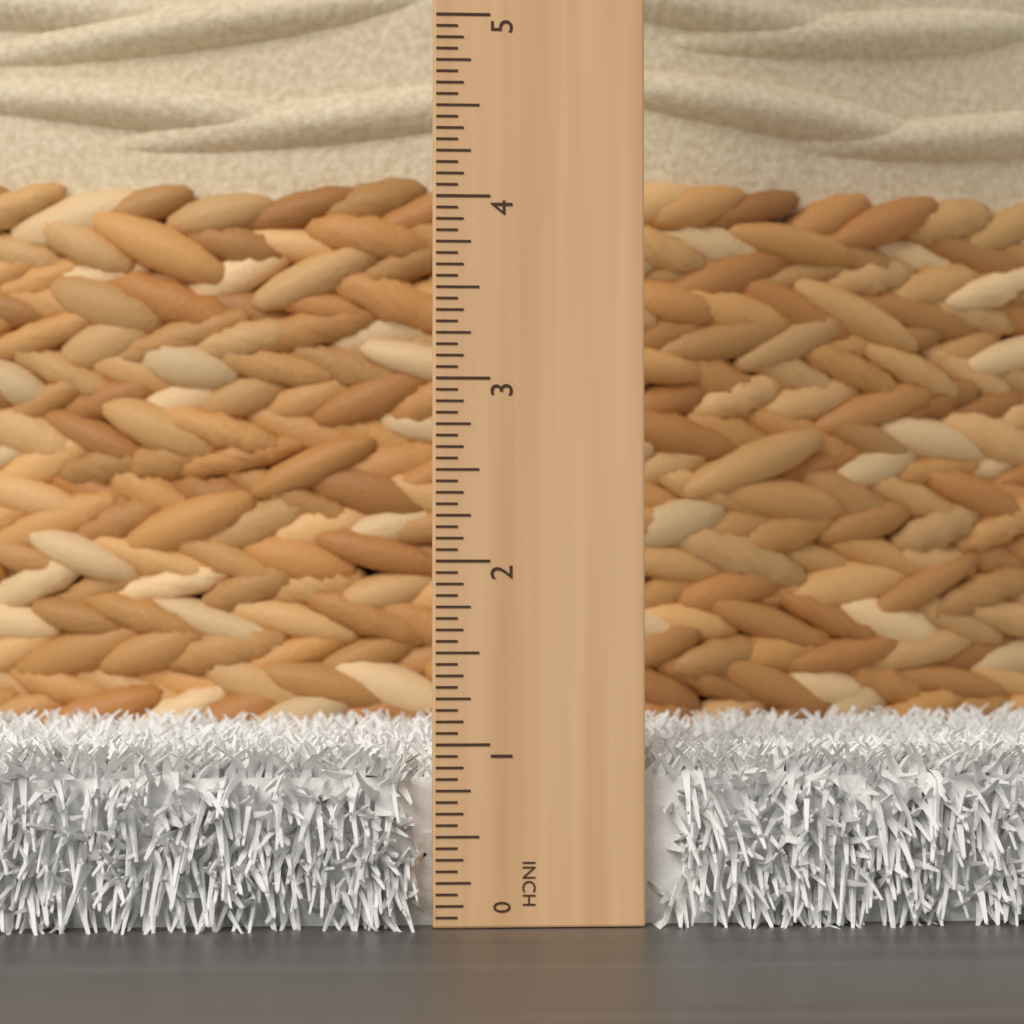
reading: 1.0000 in
